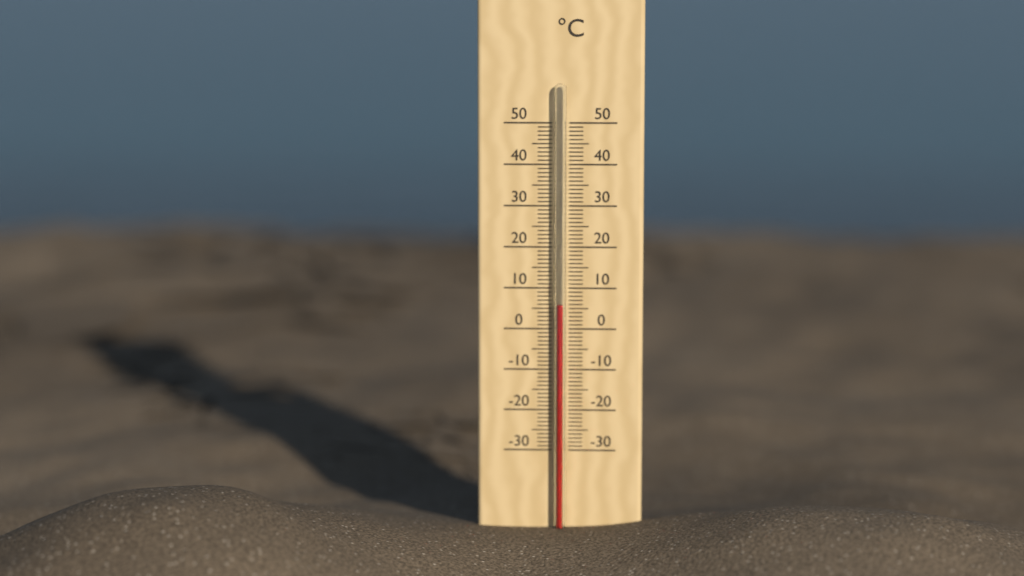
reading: 6 °C
